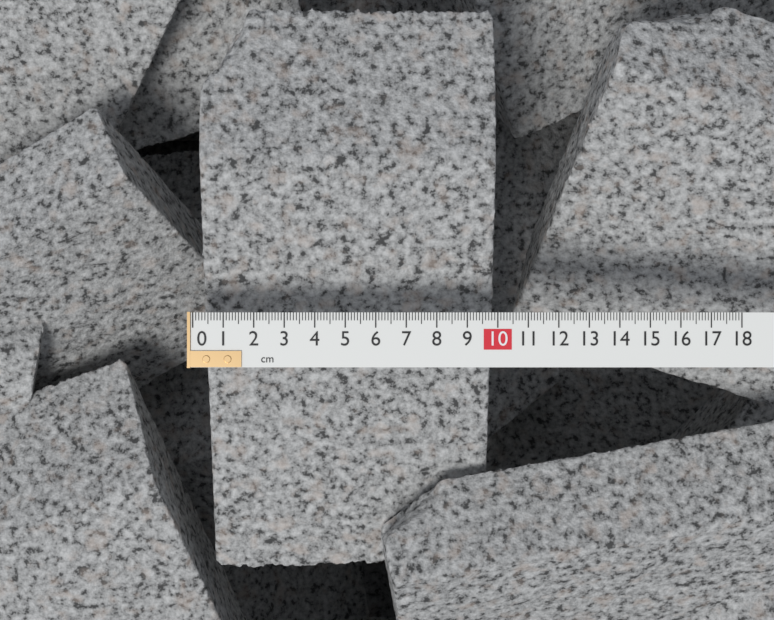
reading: 10.0 cm
